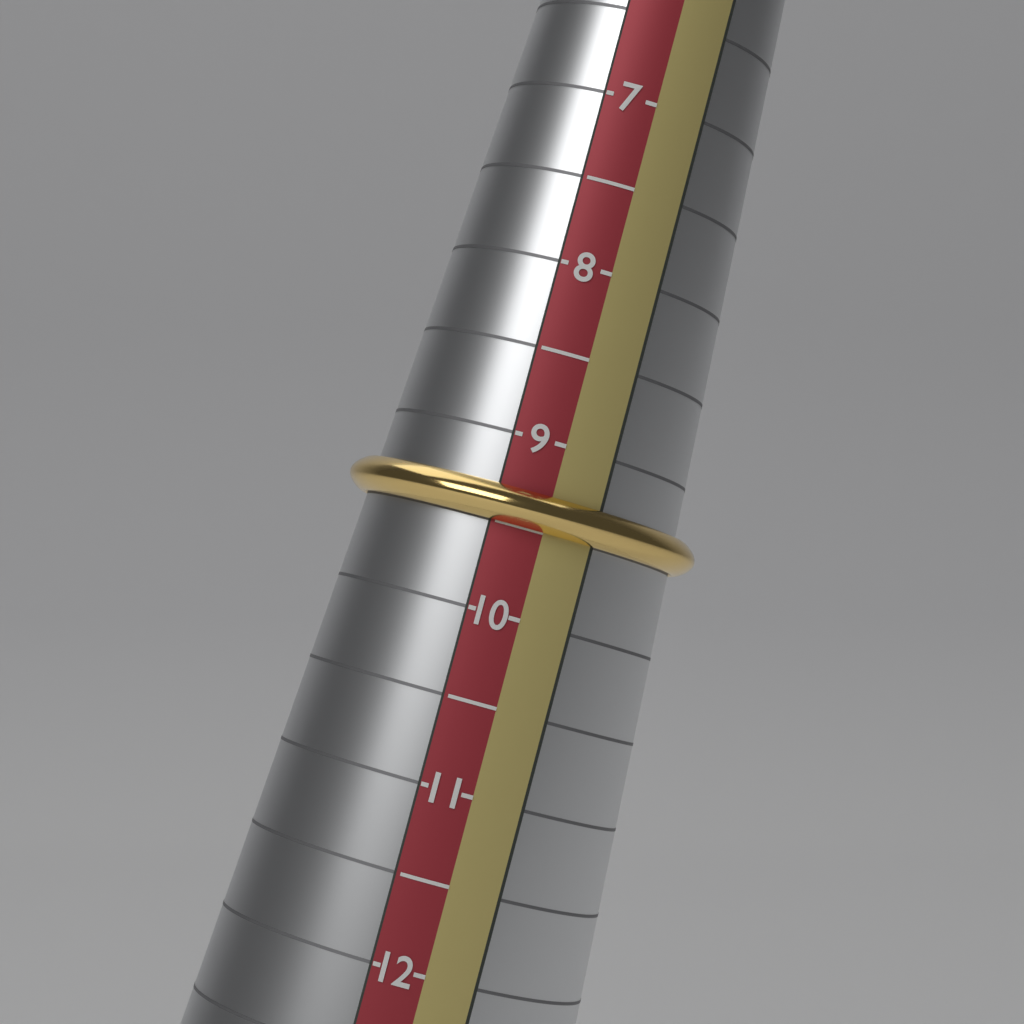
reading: 9.5 (no unit)
